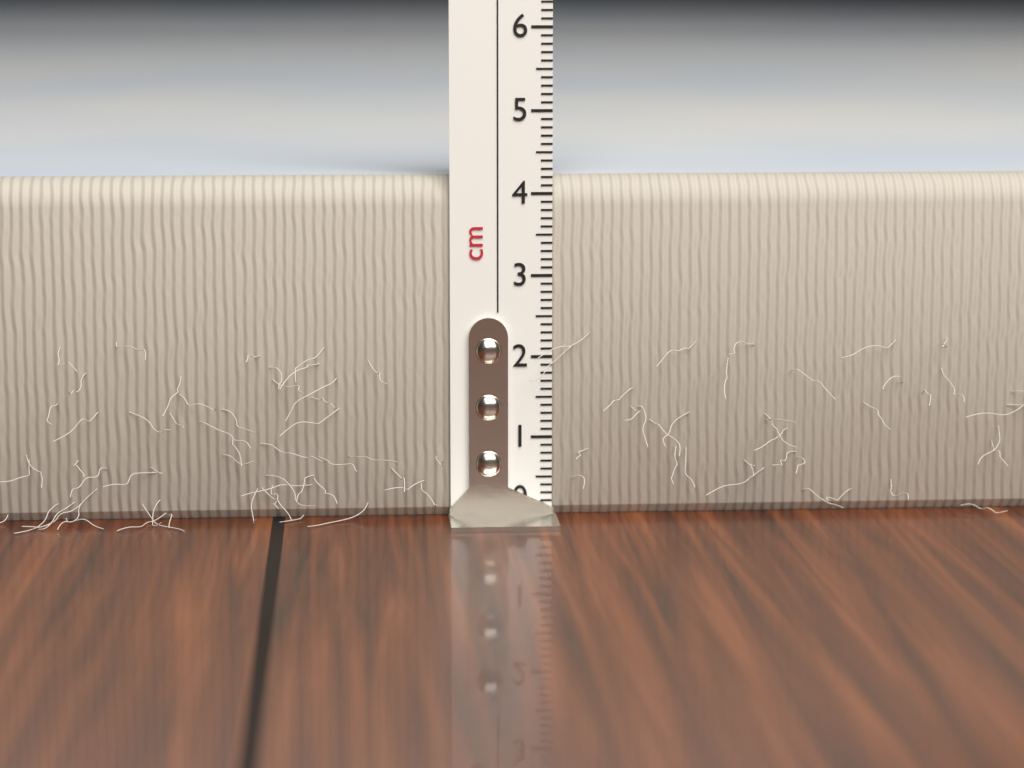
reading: 4.2 cm
